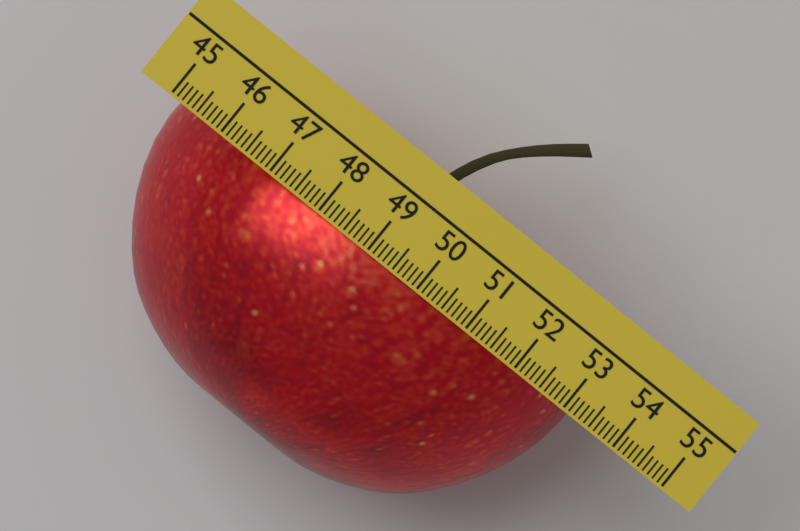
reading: 53.1 (no unit)
